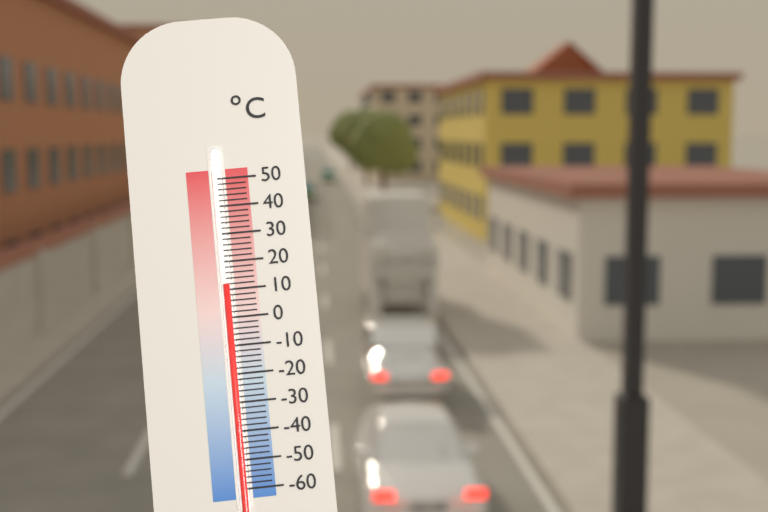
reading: 12 °C
